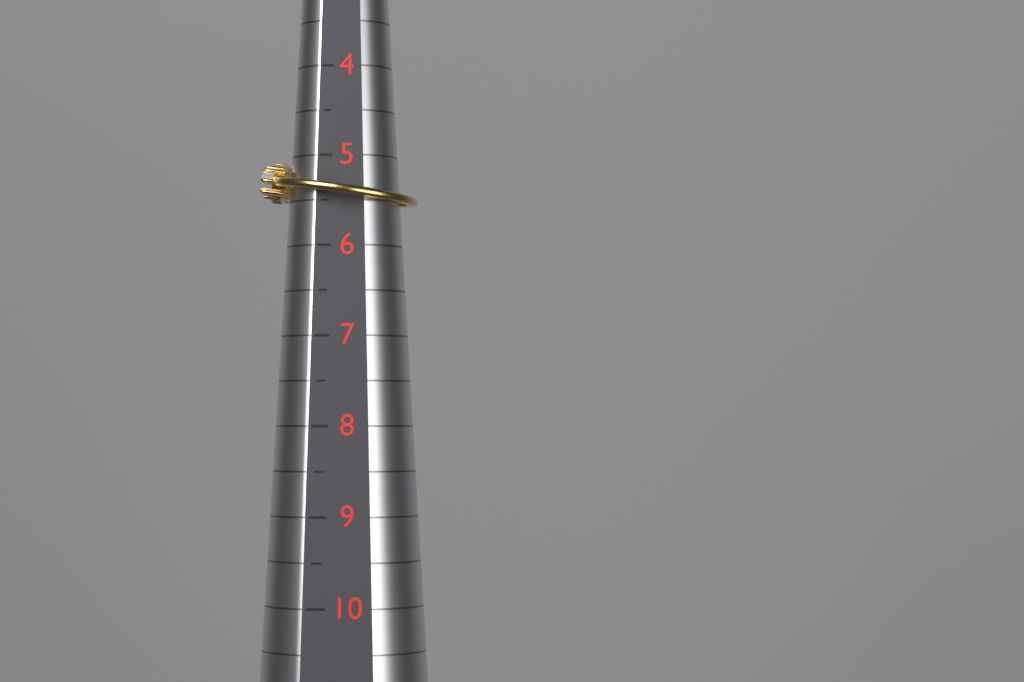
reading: 5.5 (no unit)
